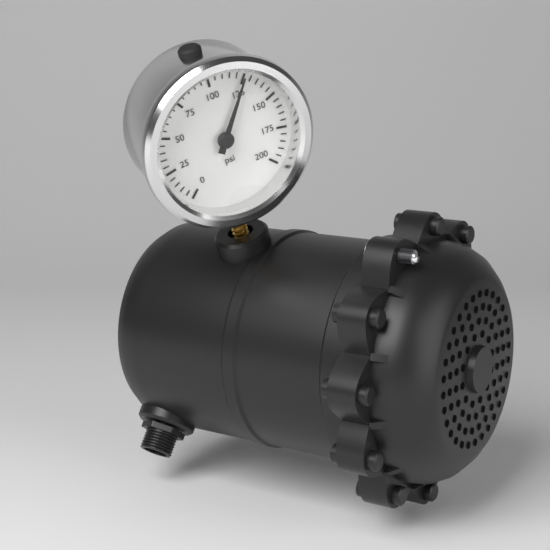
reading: 125 psi
